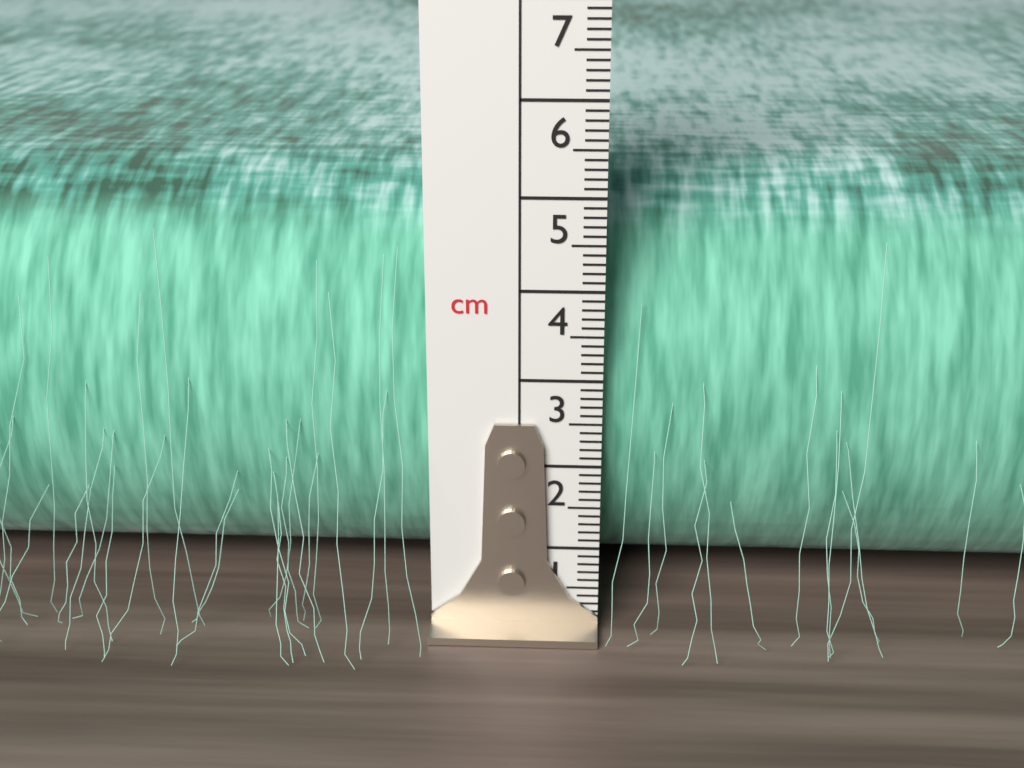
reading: 5.0 cm
